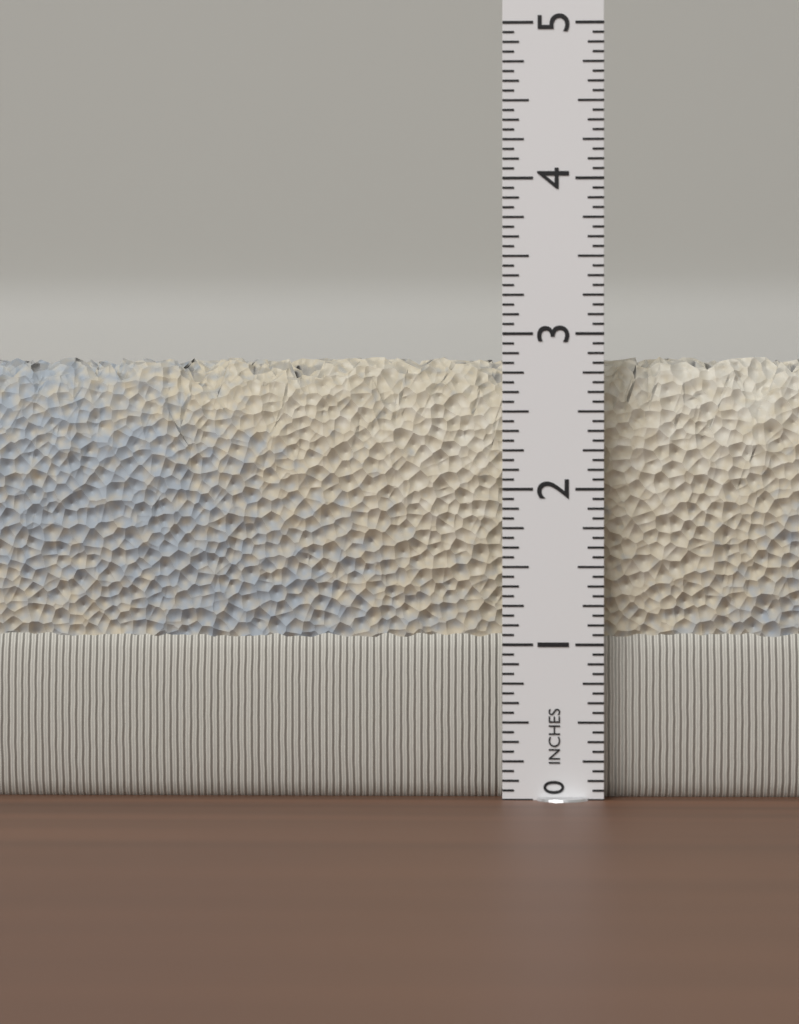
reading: 2.8750 in
